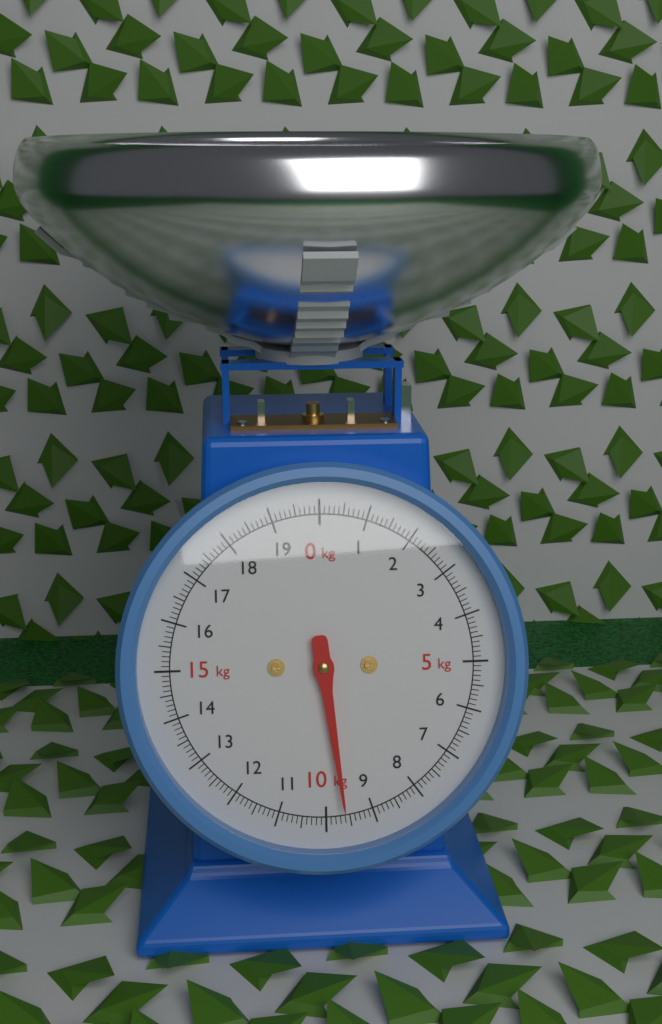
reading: 9.6 kg
